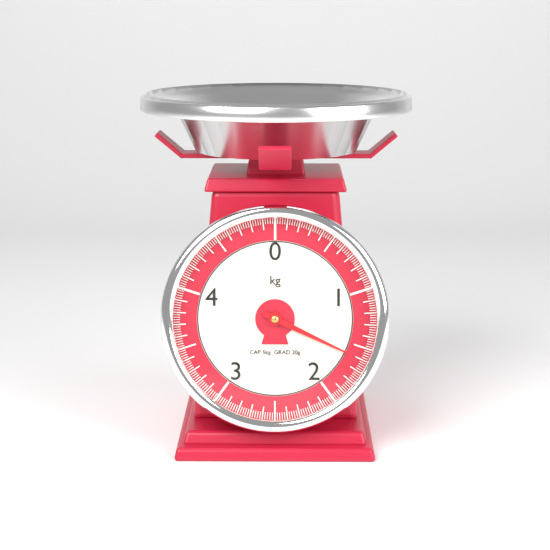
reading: 1.60 kg
